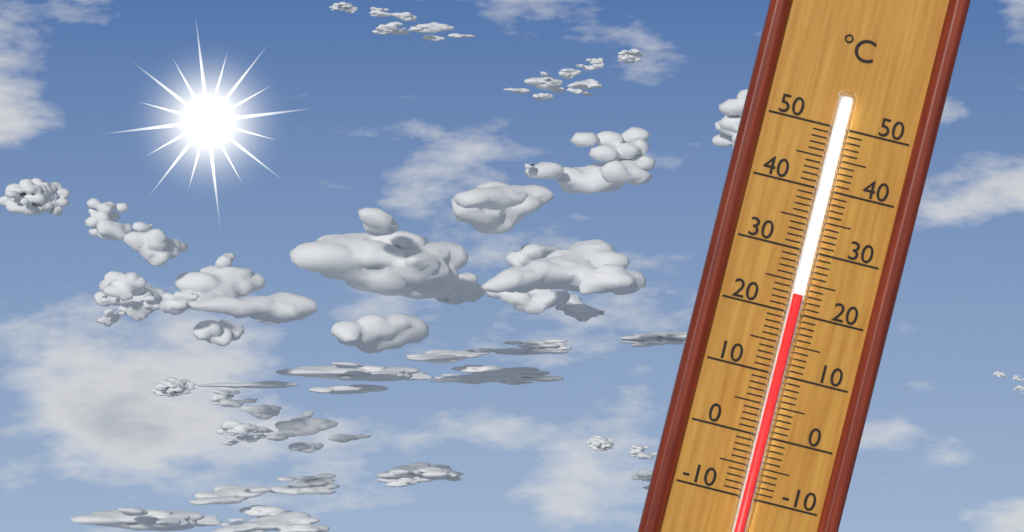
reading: 23 °C
